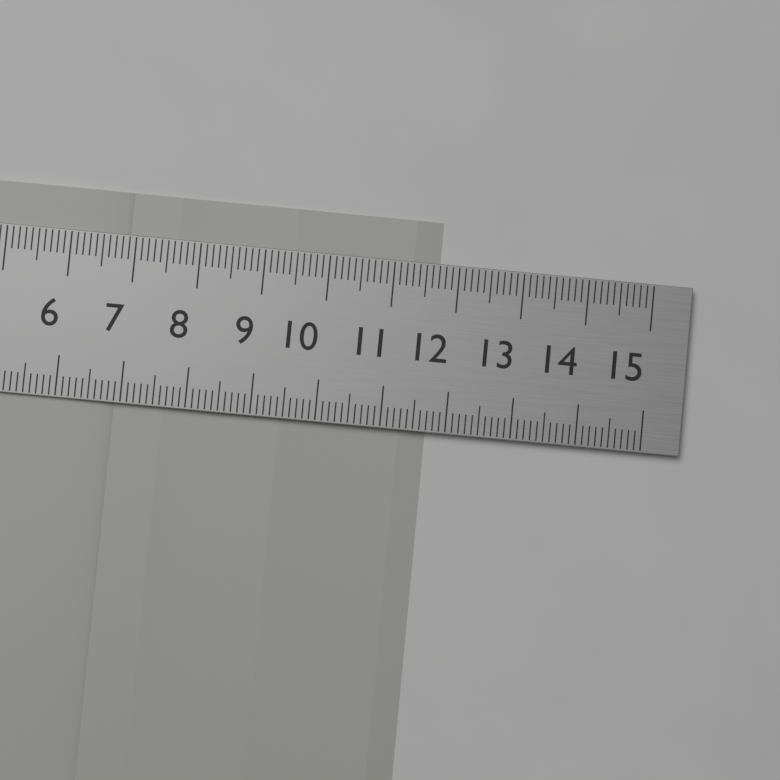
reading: 11.7 cm
